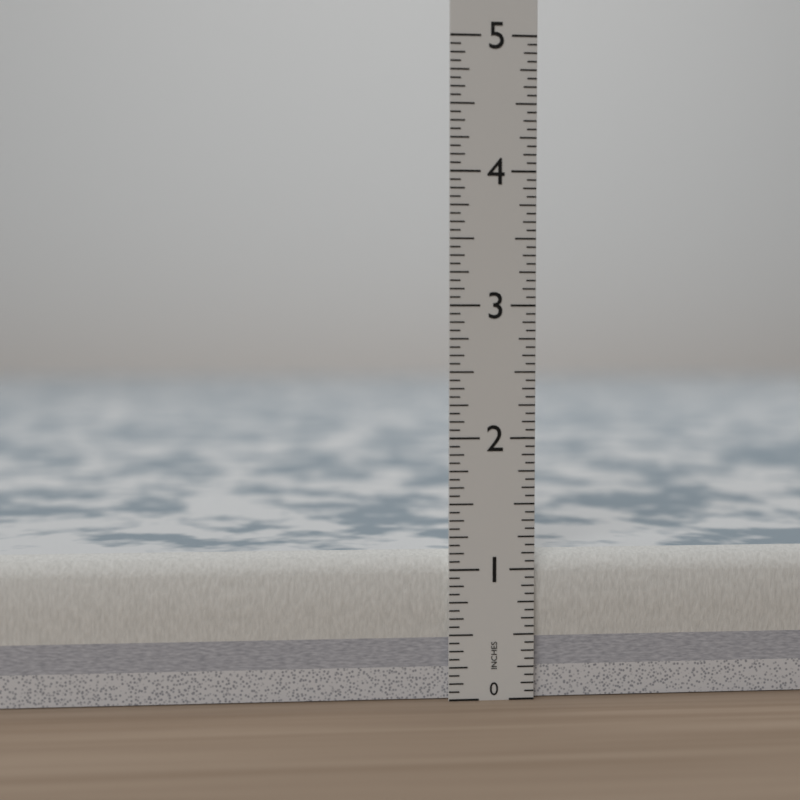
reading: 1.1250 in
